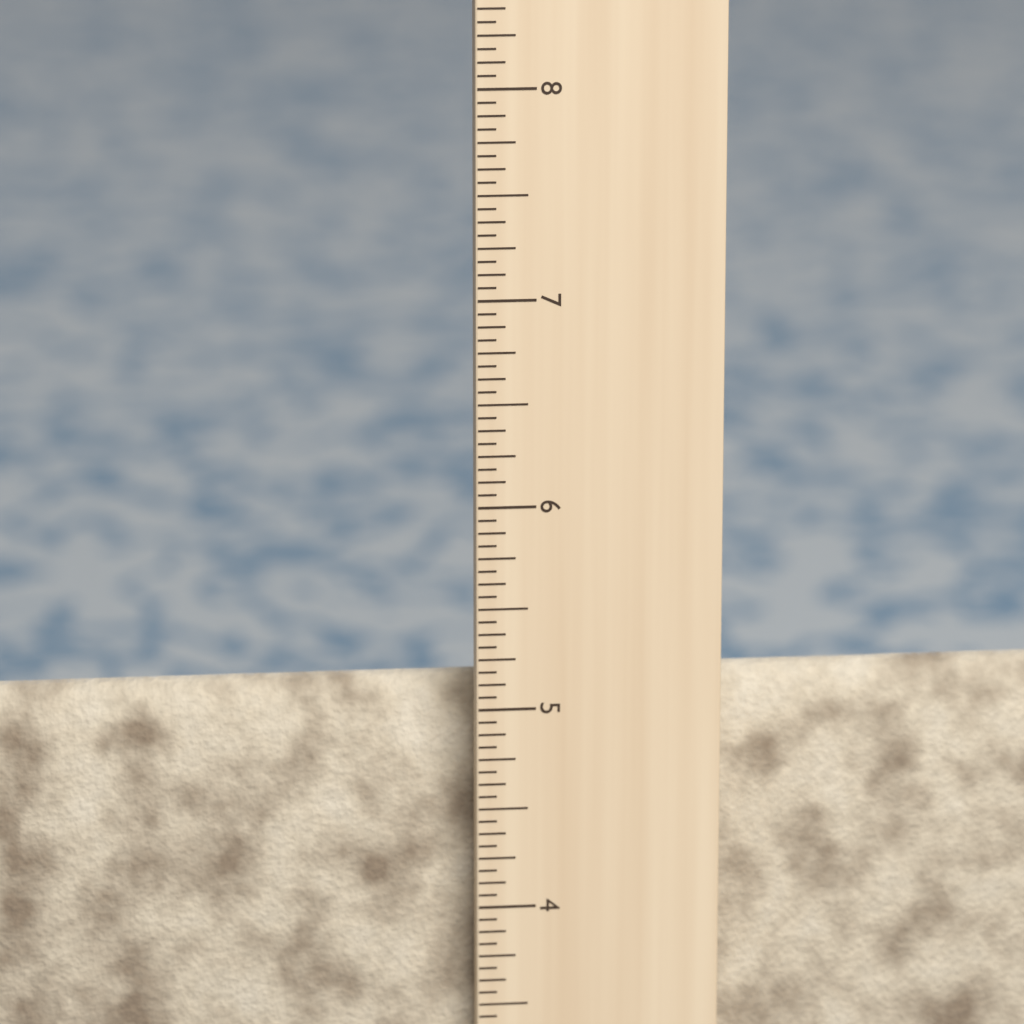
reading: 5.0625 in
